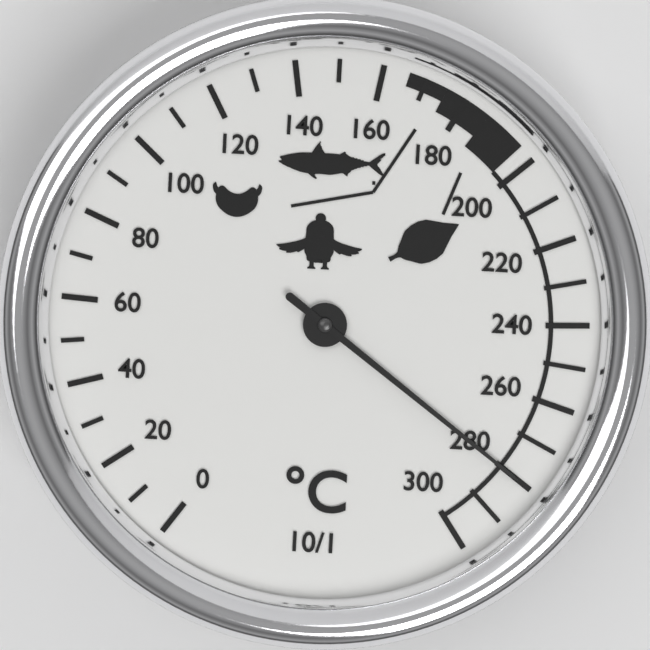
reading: 280 °C
